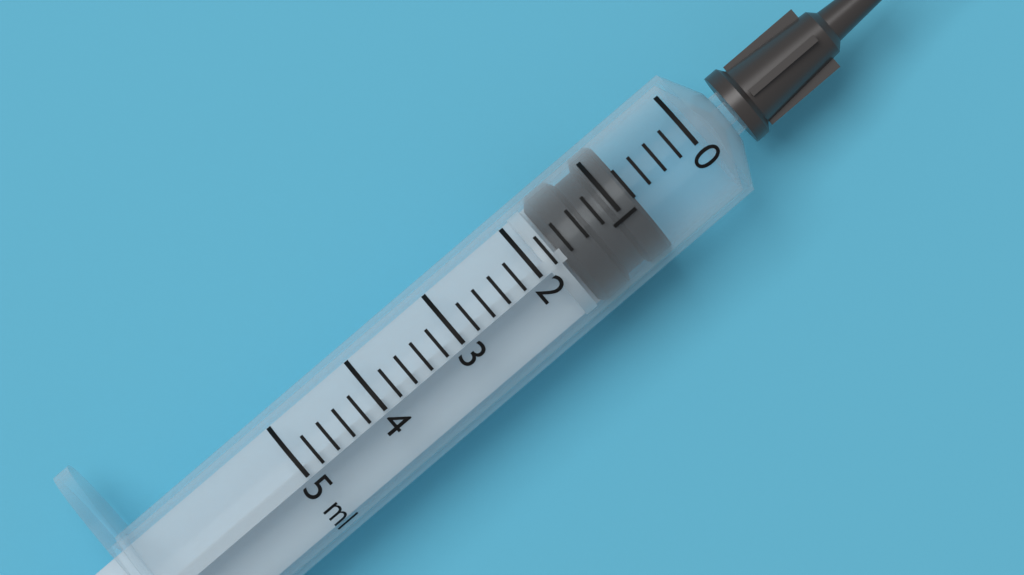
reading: 0.8 ml
